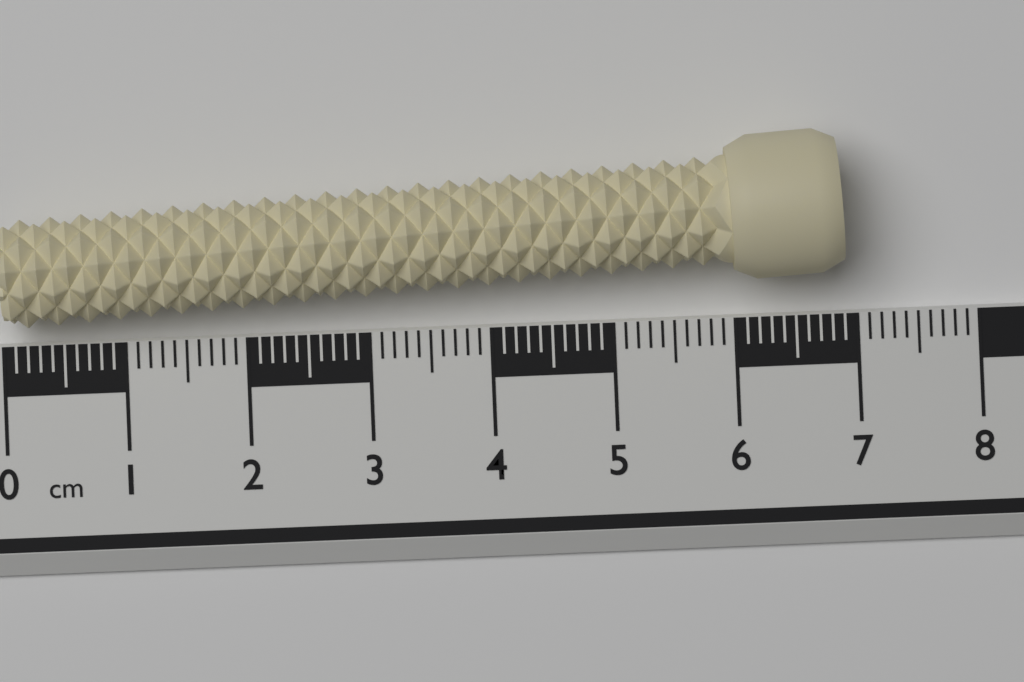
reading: 6.9 cm
